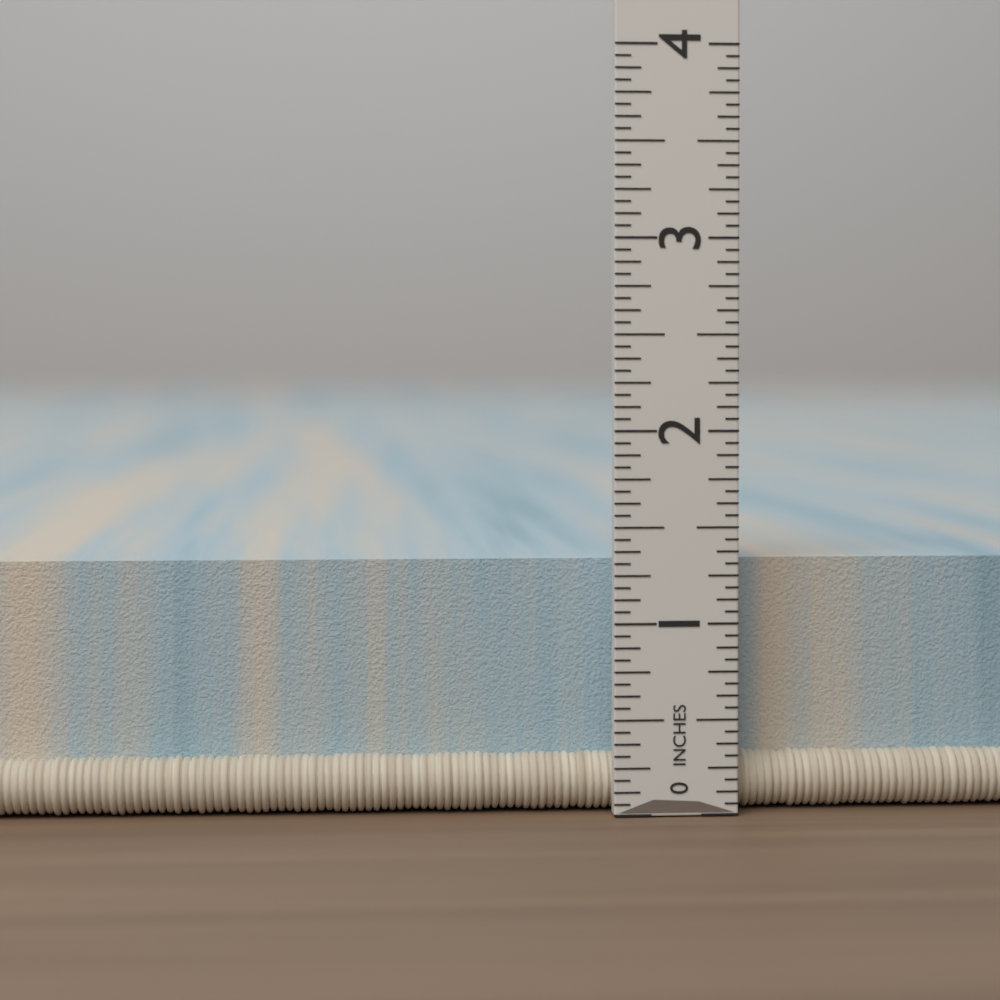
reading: 1.3125 in
